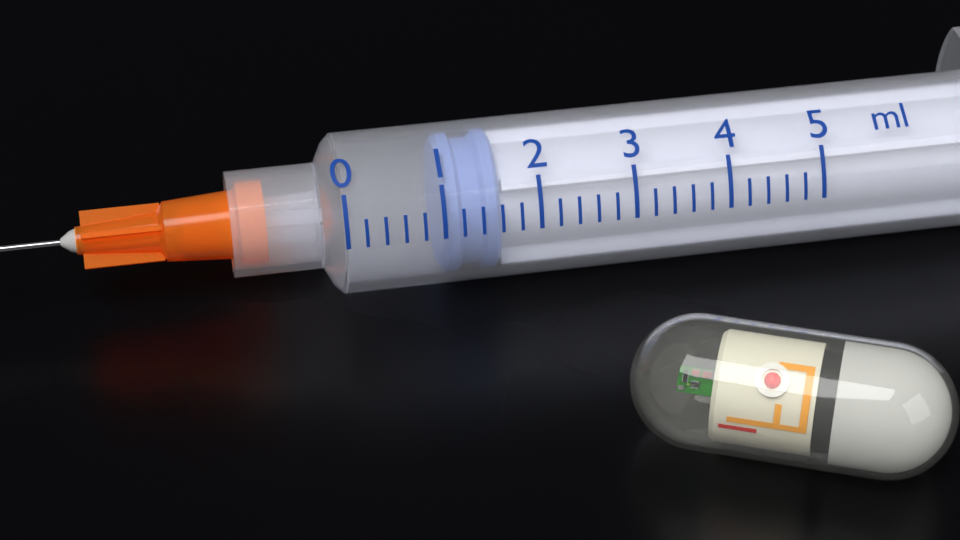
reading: 1.0 ml
